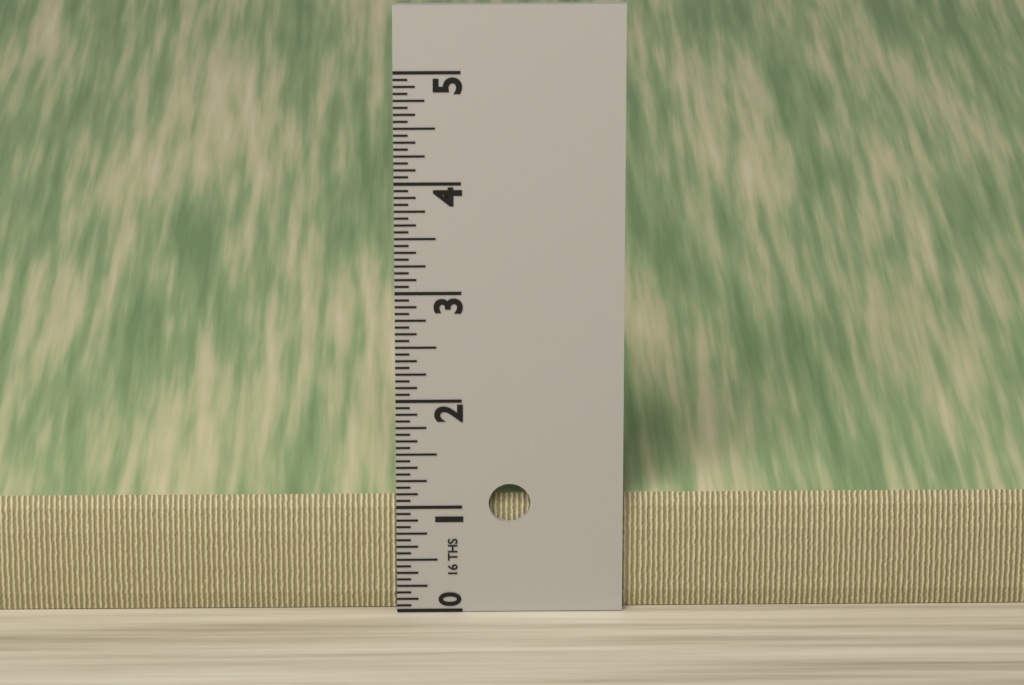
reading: 1.0625 in
